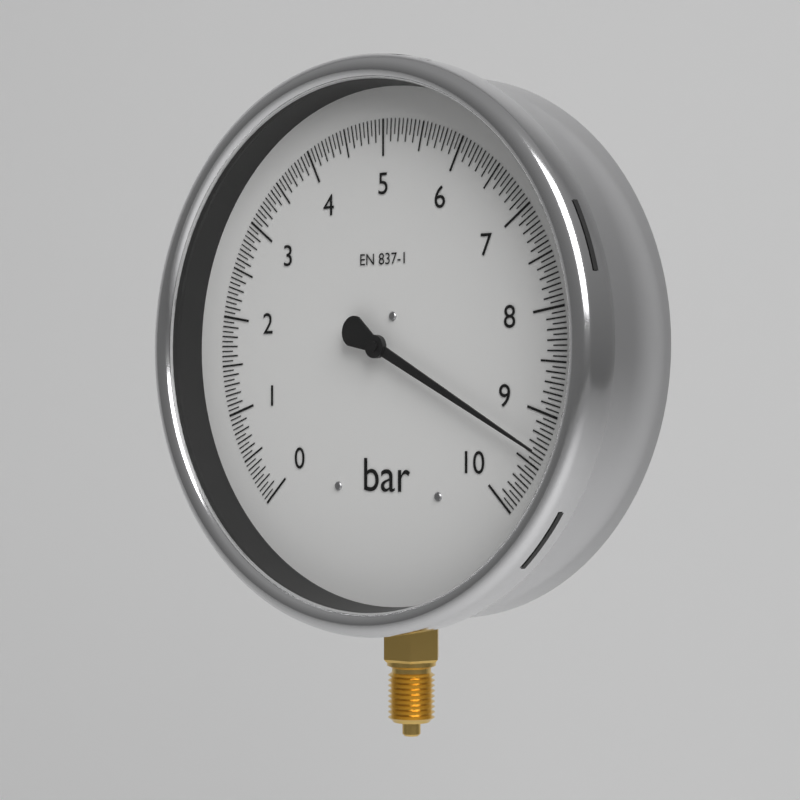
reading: 9.35 bar
